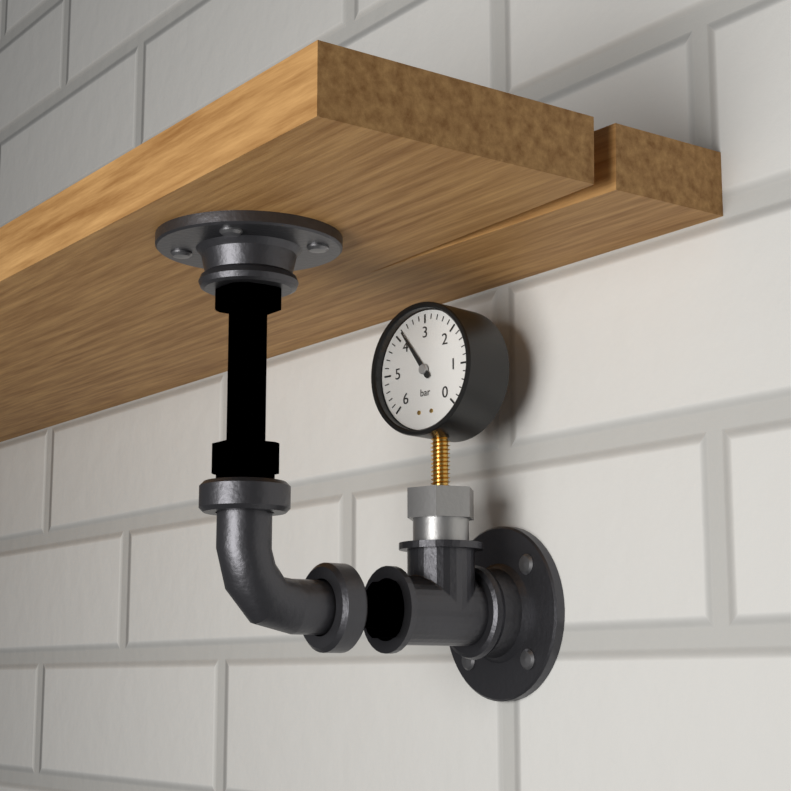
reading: 3.8 bar
